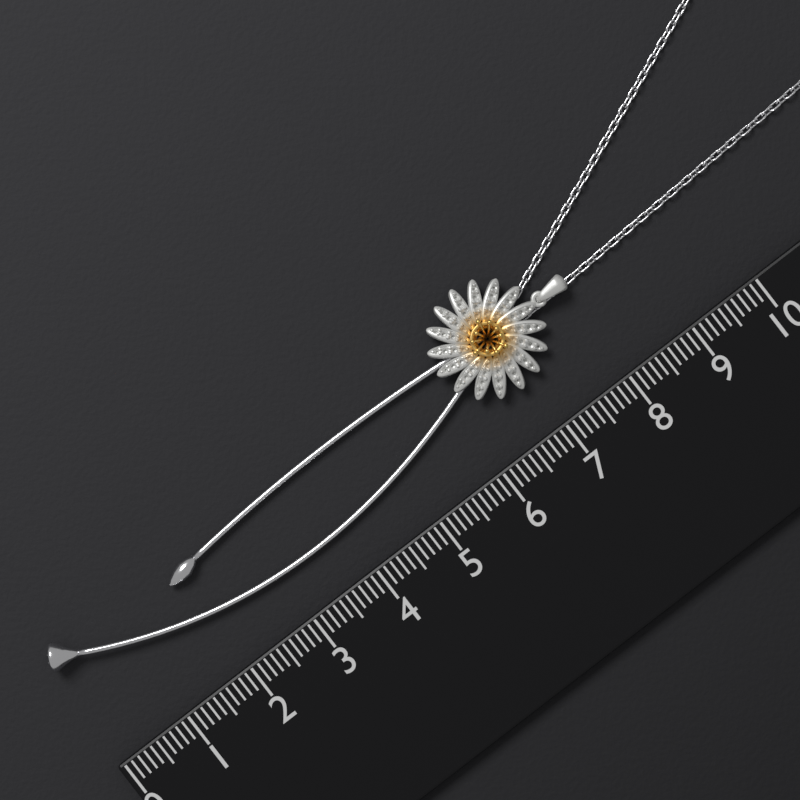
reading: 8.1 (no unit)
